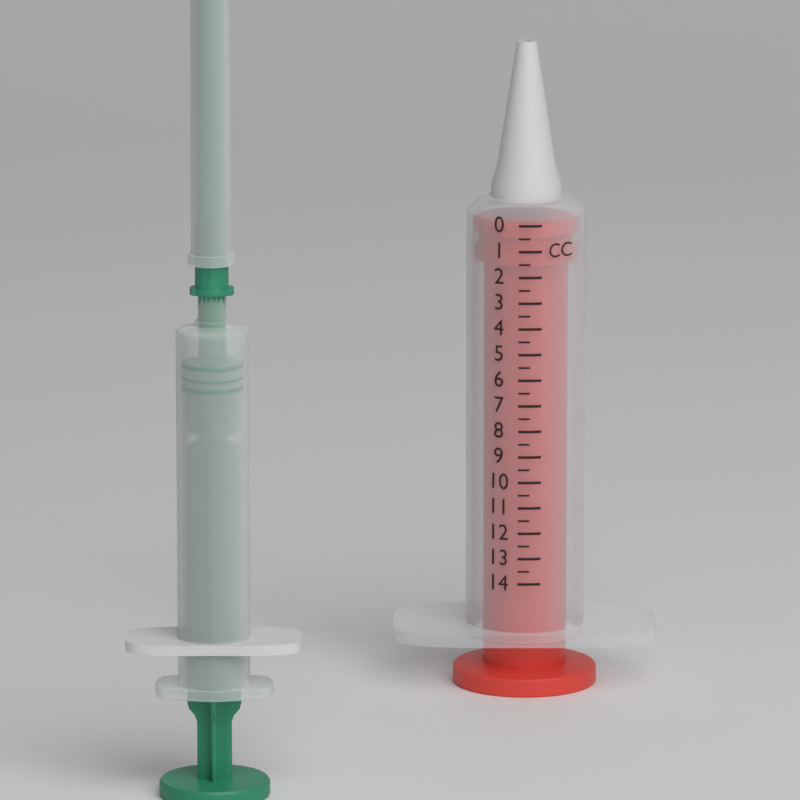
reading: 0.0 CC
